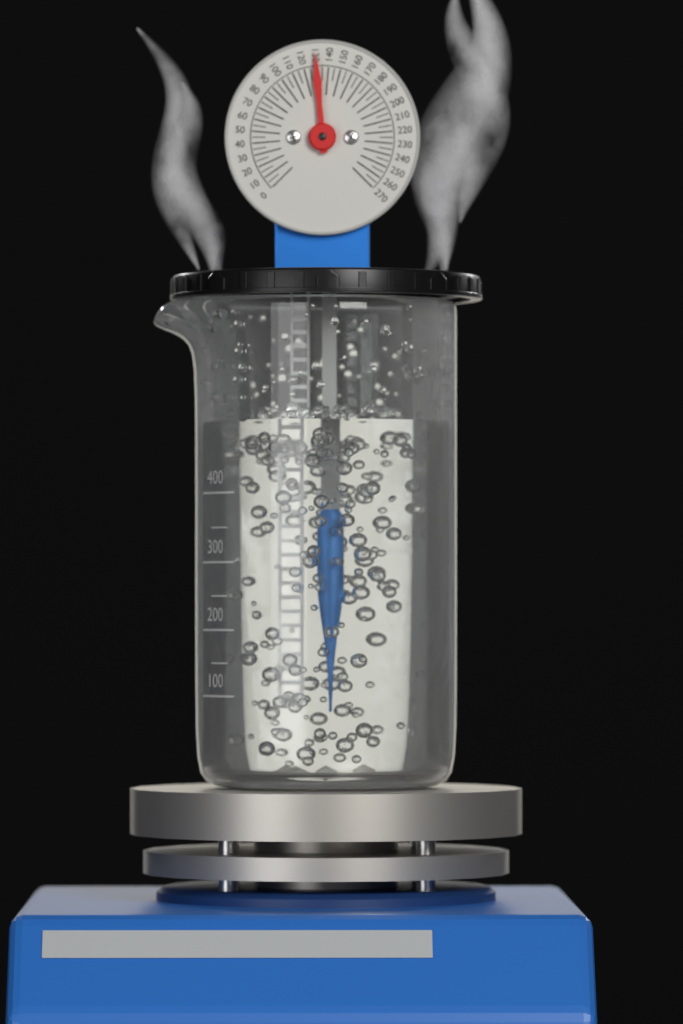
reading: 130 (no unit)
